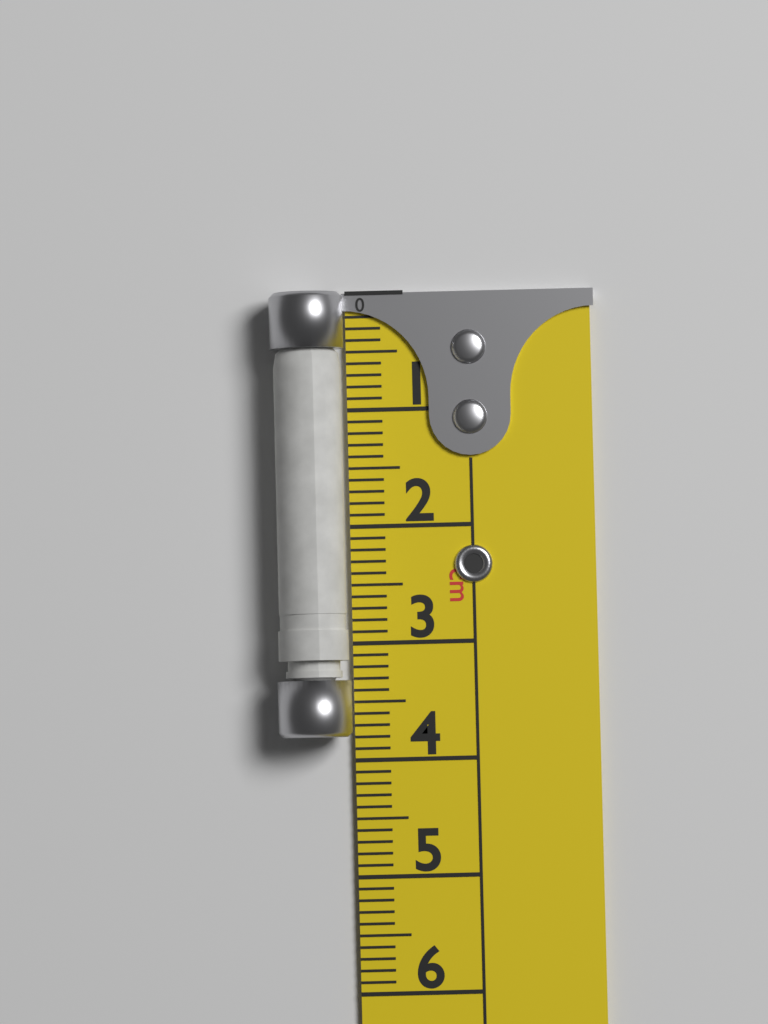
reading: 3.8 cm
